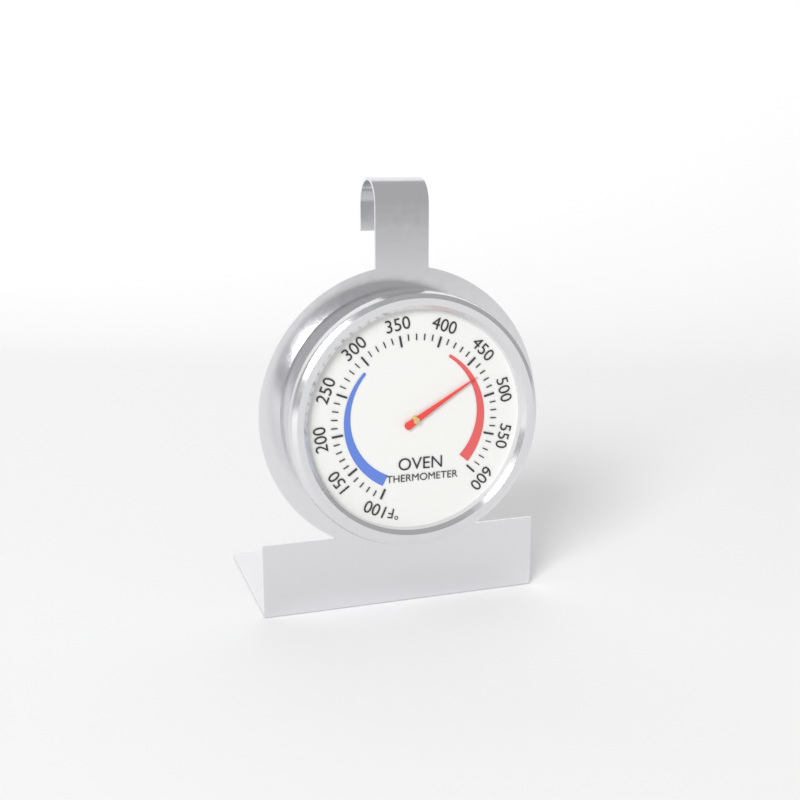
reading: 470 °F
